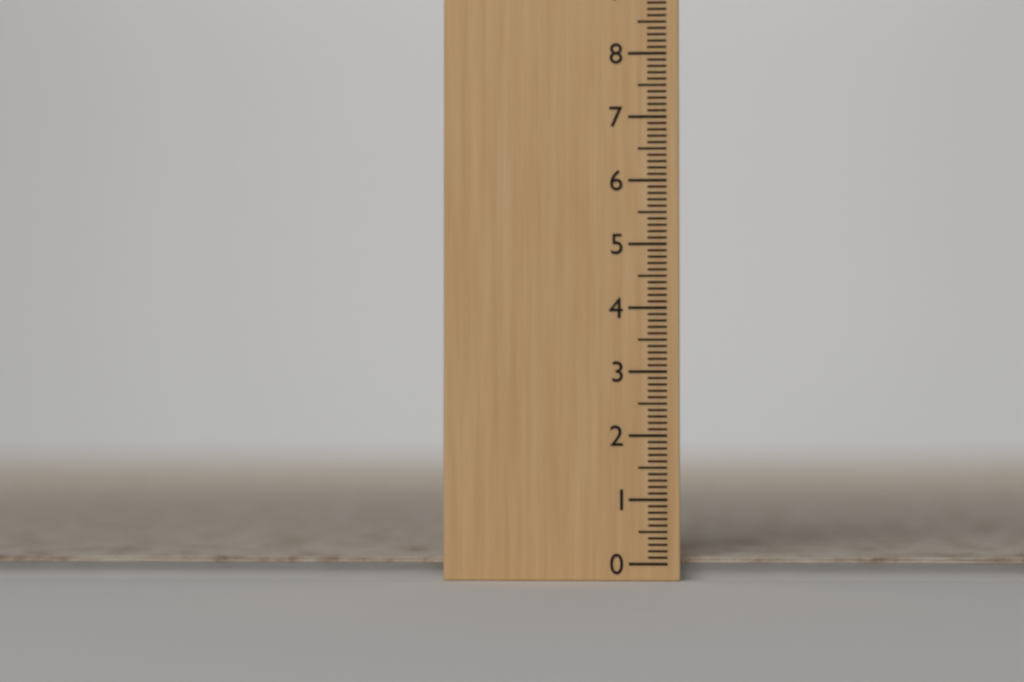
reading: 0.1 (no unit)
